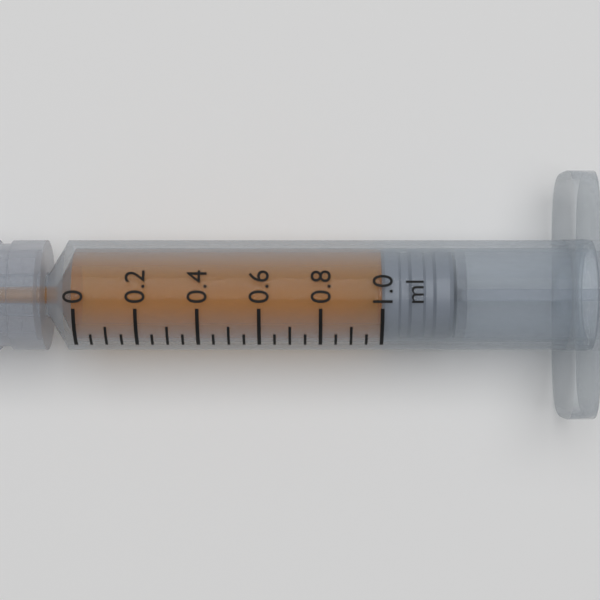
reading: 1.00 ml
